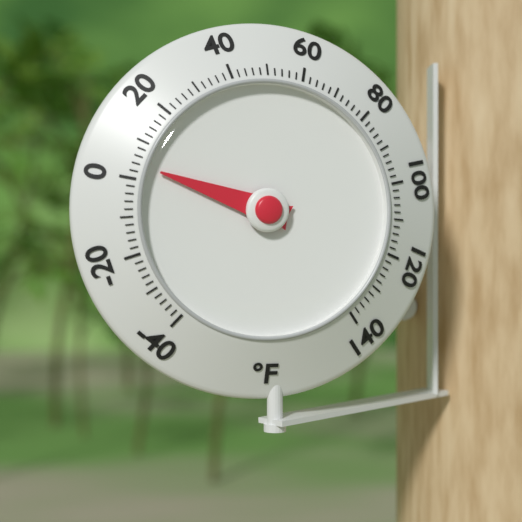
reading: 4 °F
